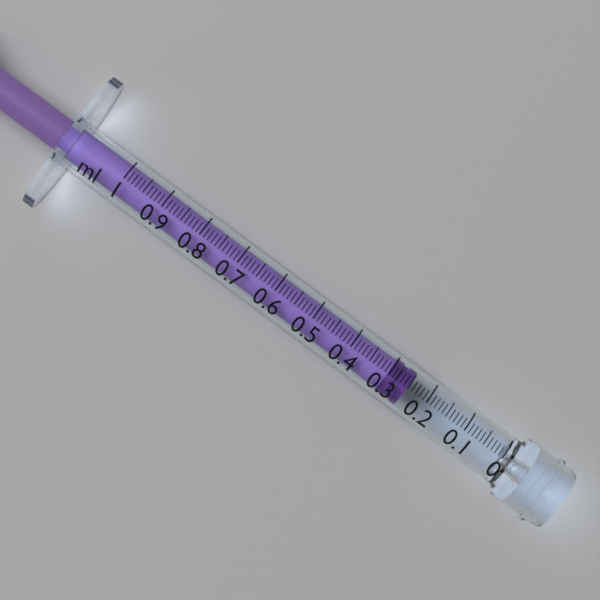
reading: 0.25 ml
